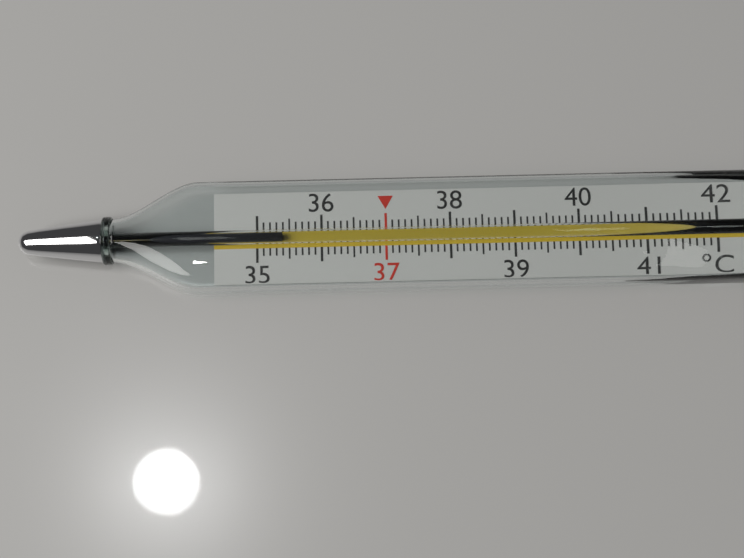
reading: 35.4 °C
